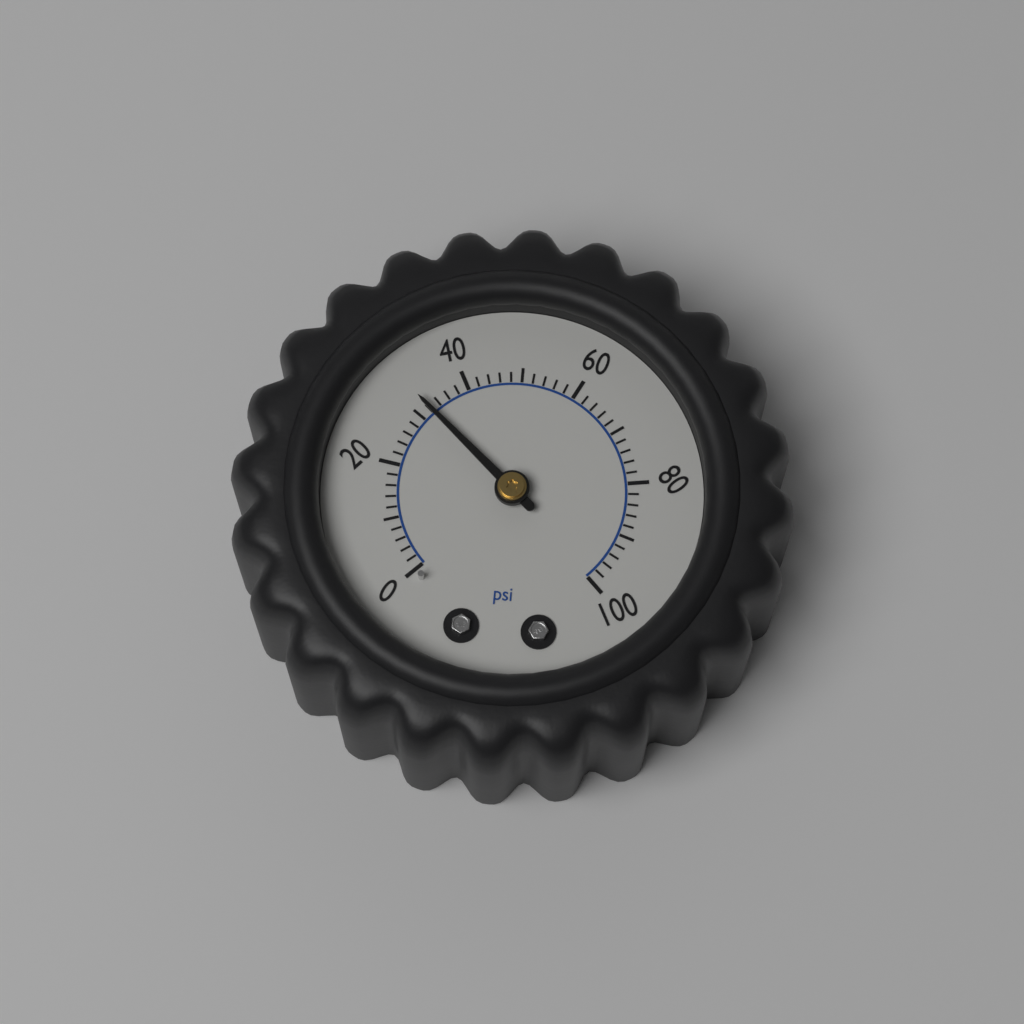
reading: 32 psi
